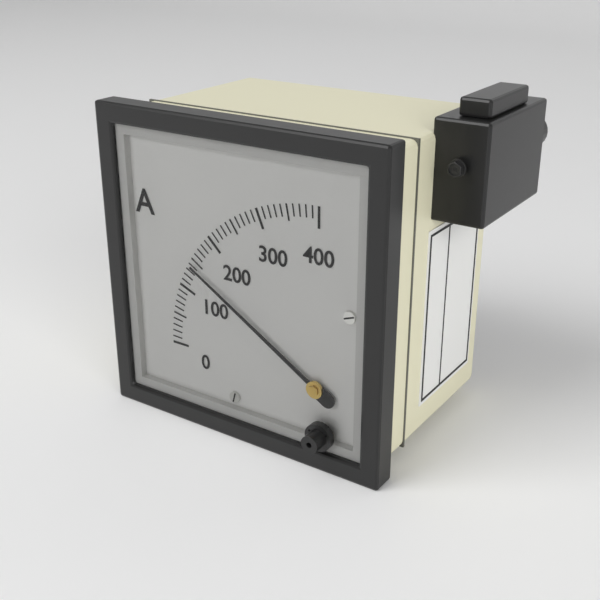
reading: 140 A
